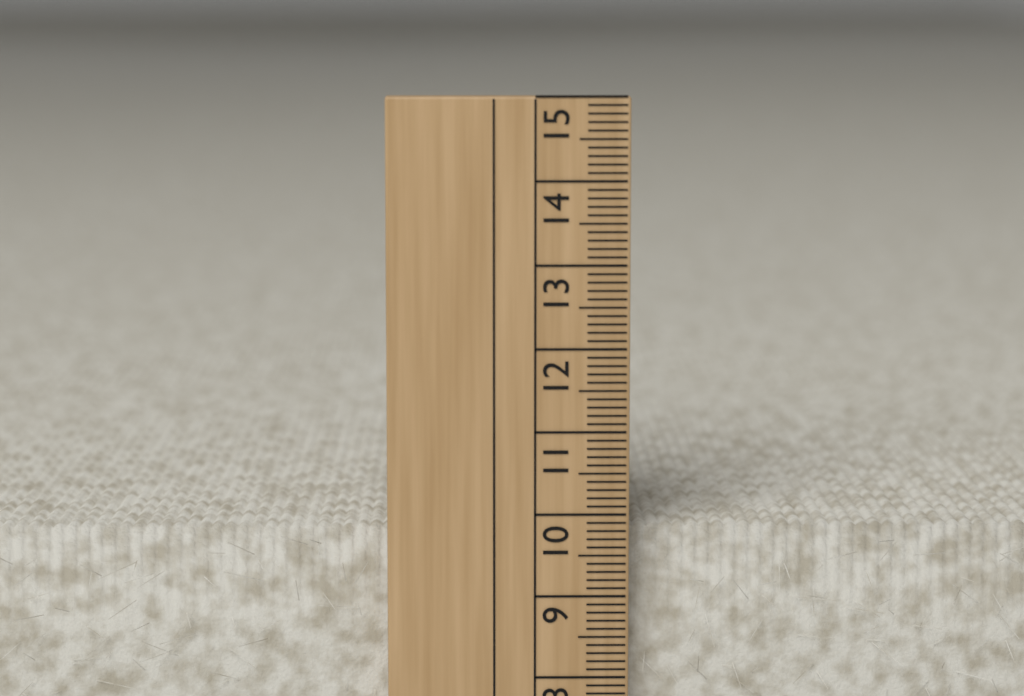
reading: 9.8 cm
